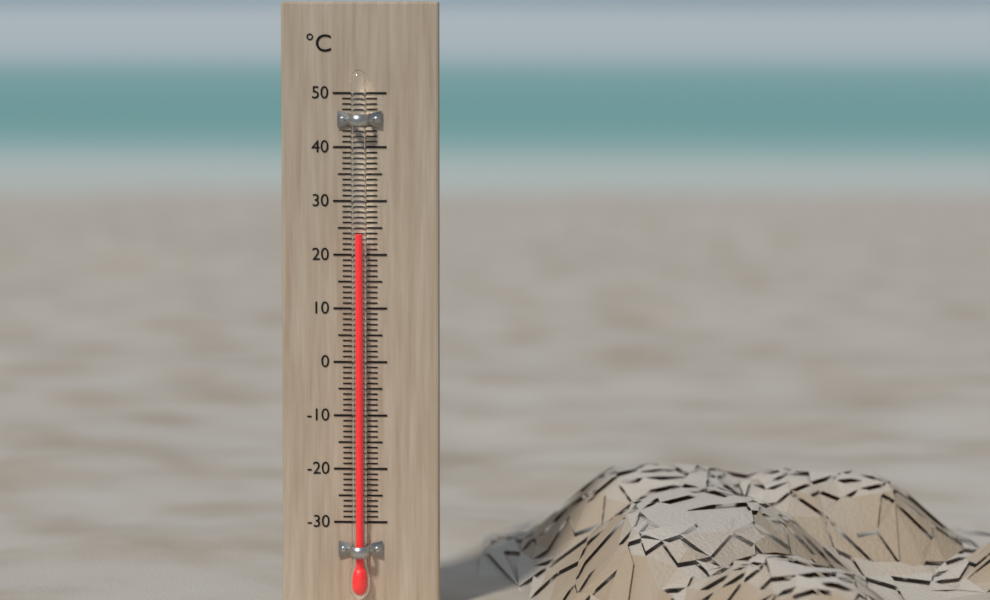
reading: 24 °C
